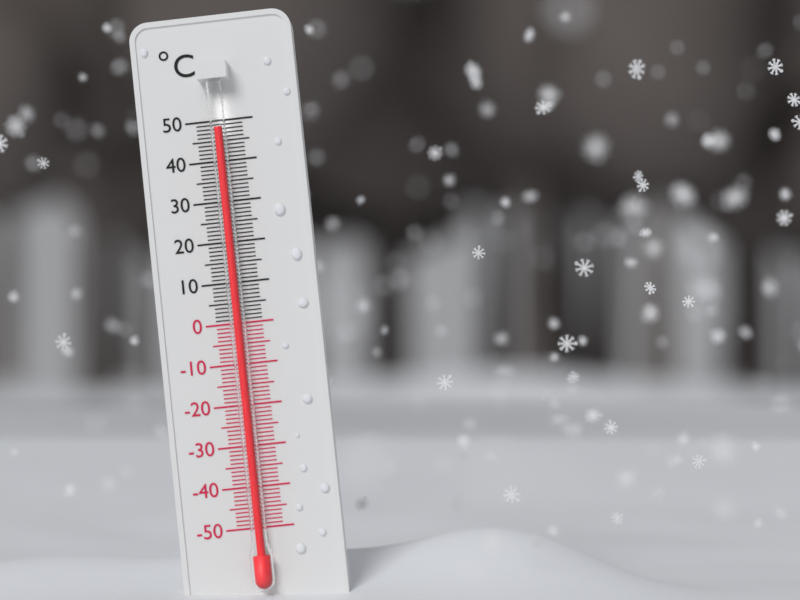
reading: 48 °C
